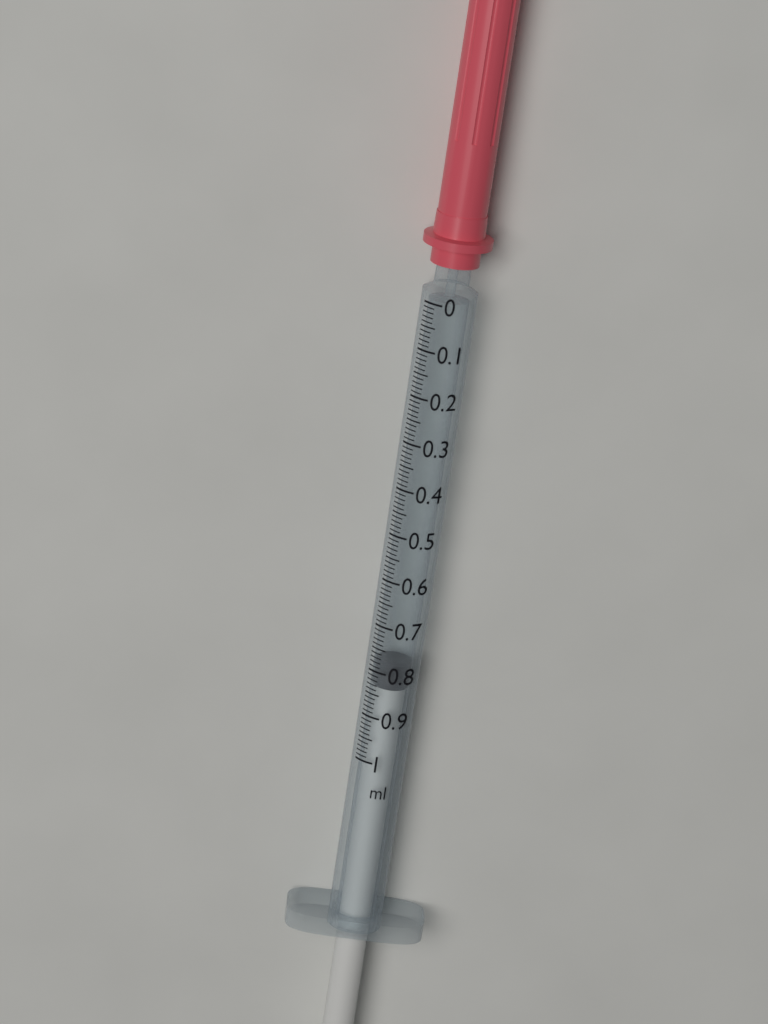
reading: 0.78 ml
